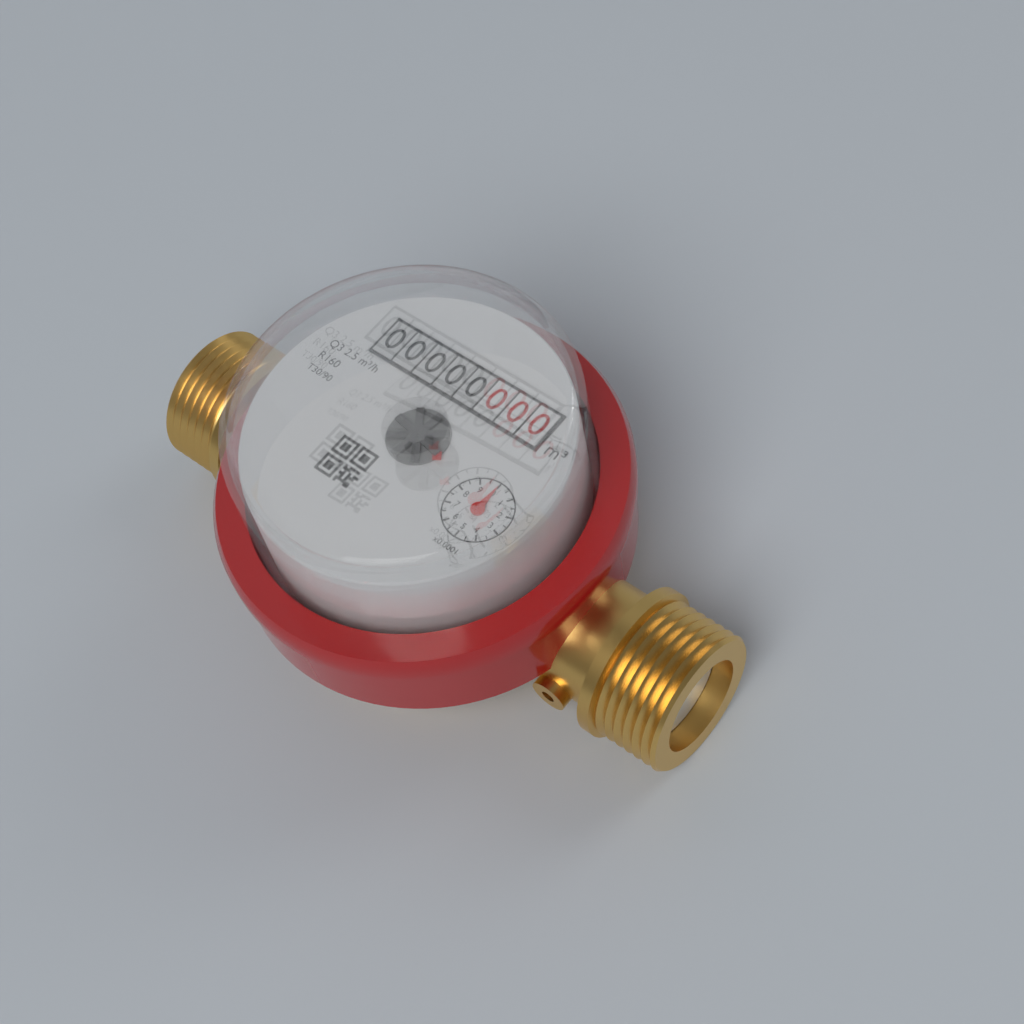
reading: 0.00000 m³
